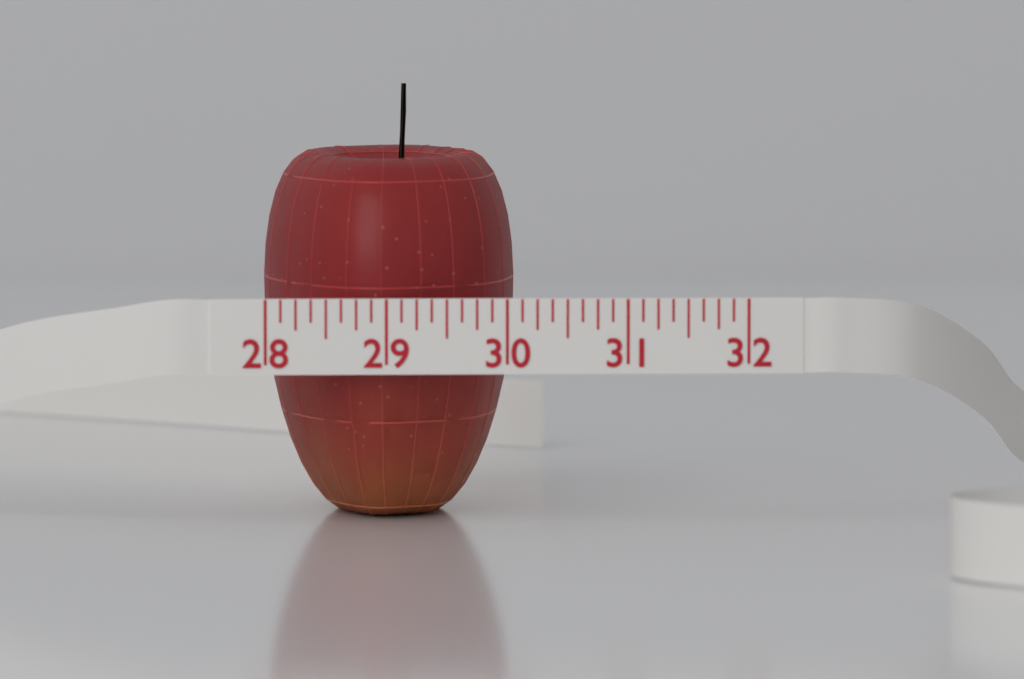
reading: 30.125 (no unit)
